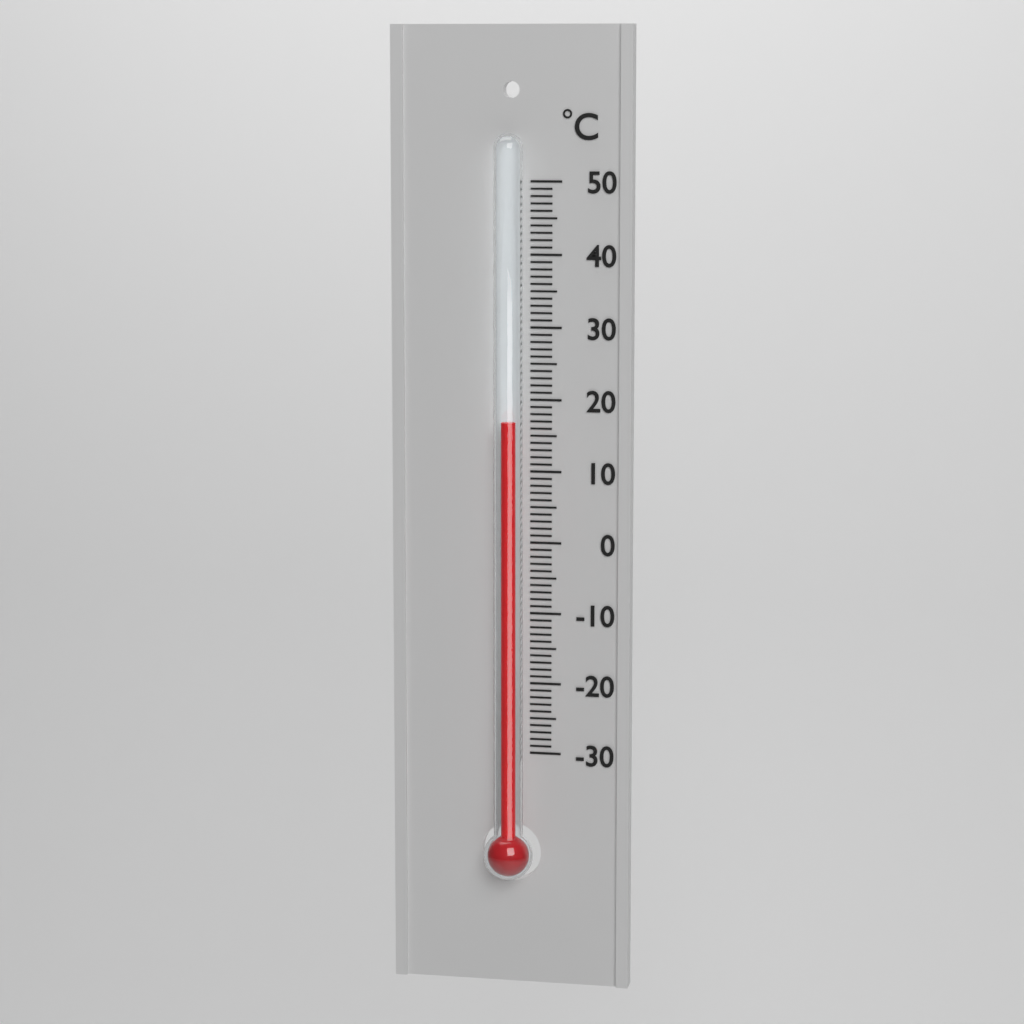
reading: 17 °C
